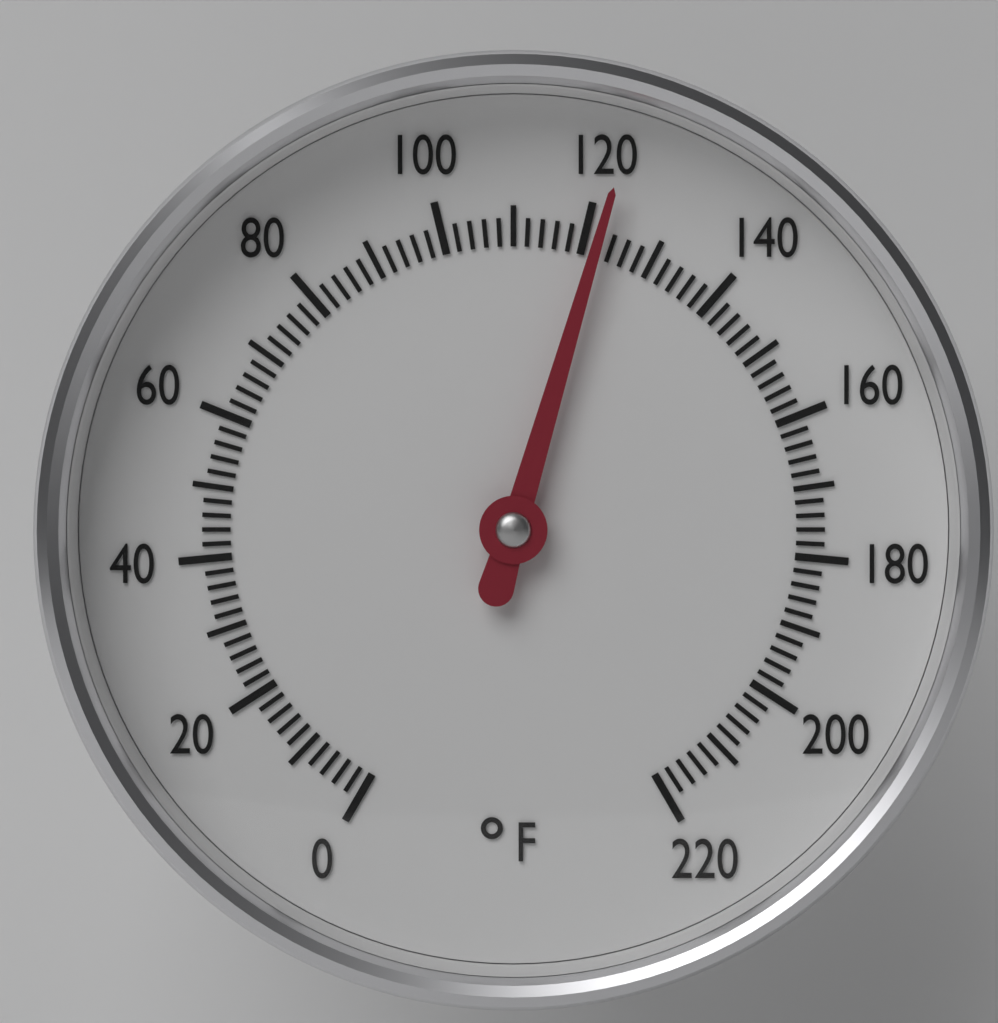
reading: 122 °F
